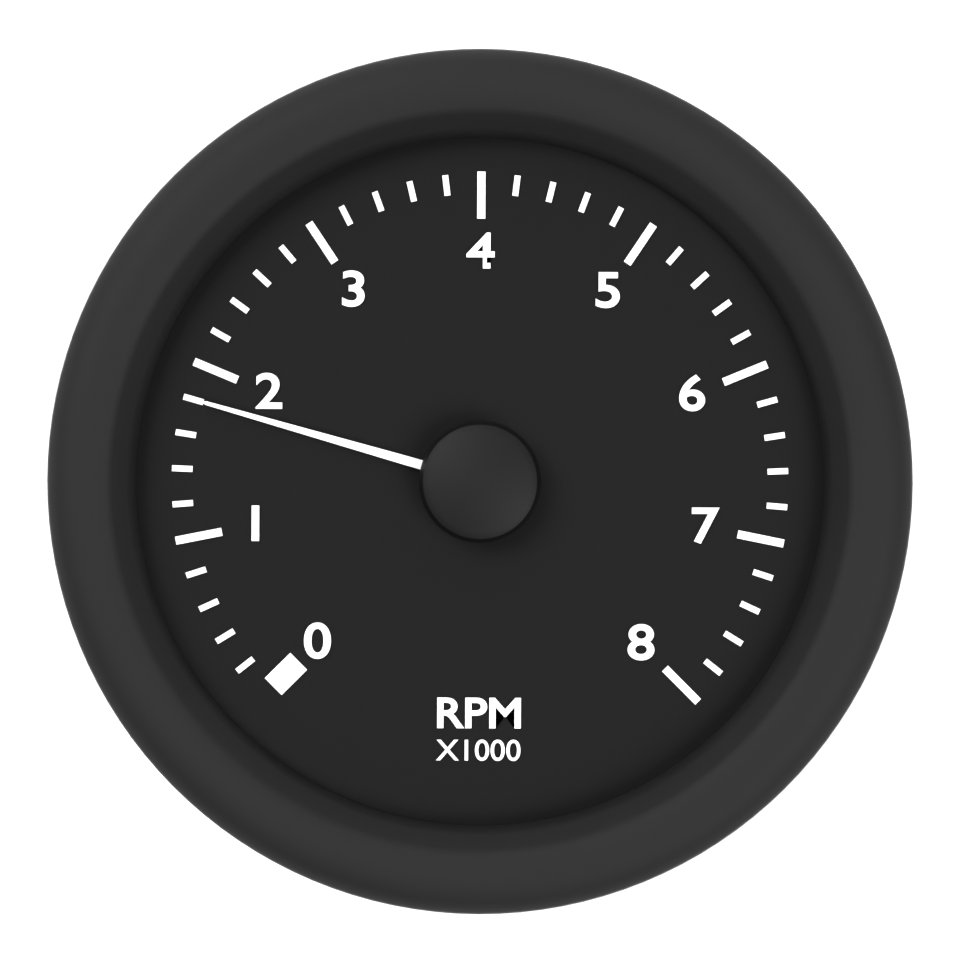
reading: 1.8 RPM x1000
